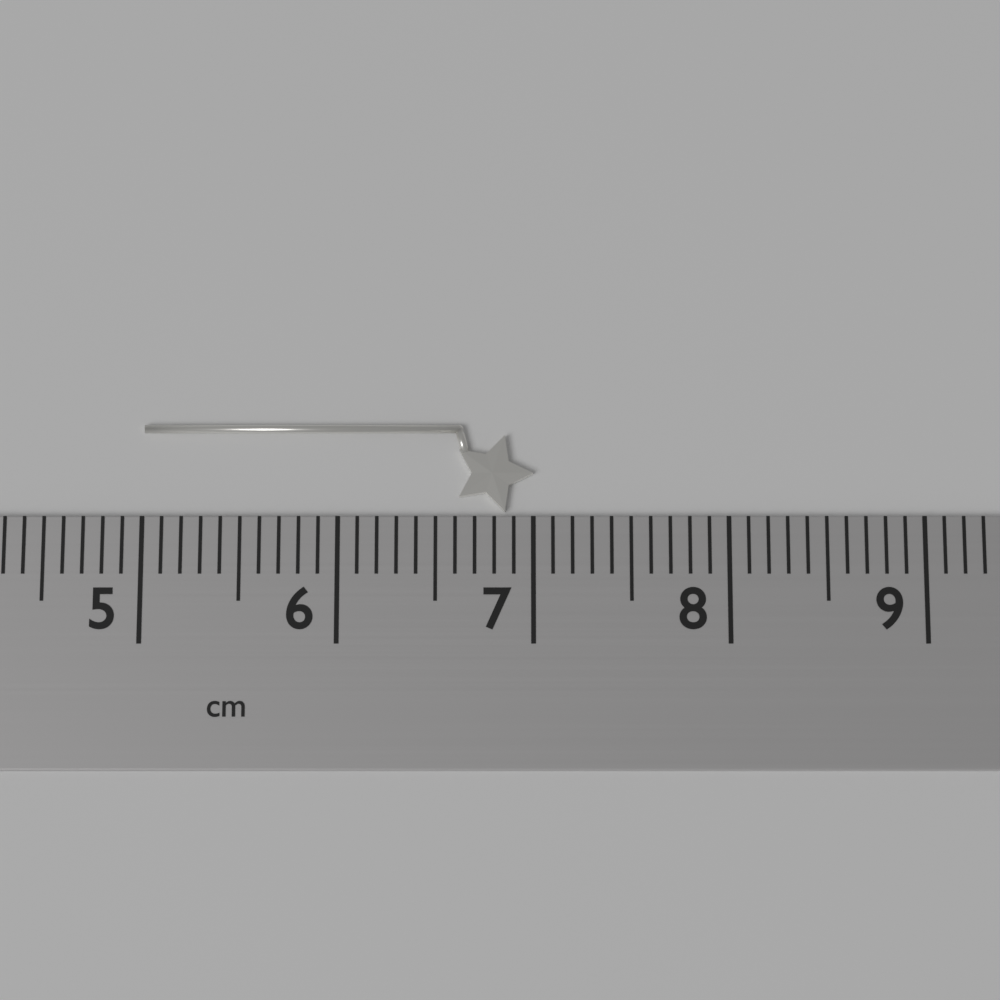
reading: 7.0 cm
